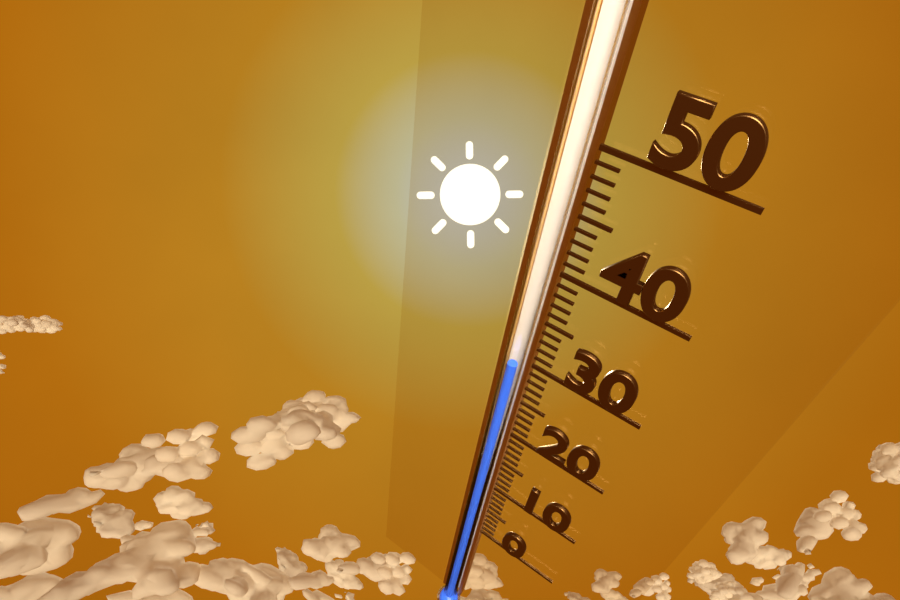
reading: 29 (no unit)
